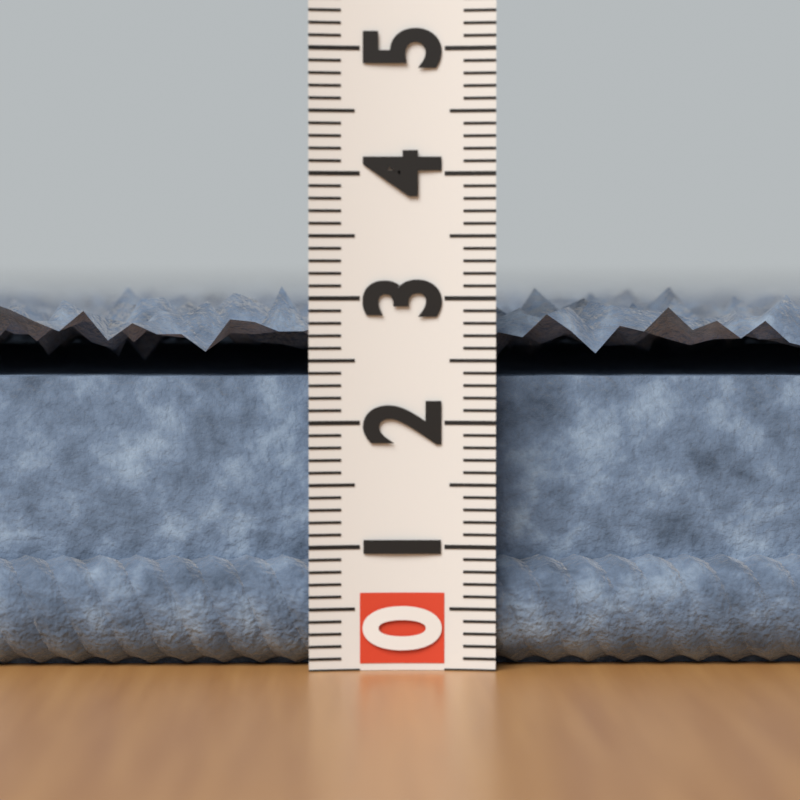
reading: 3.1 (no unit)
